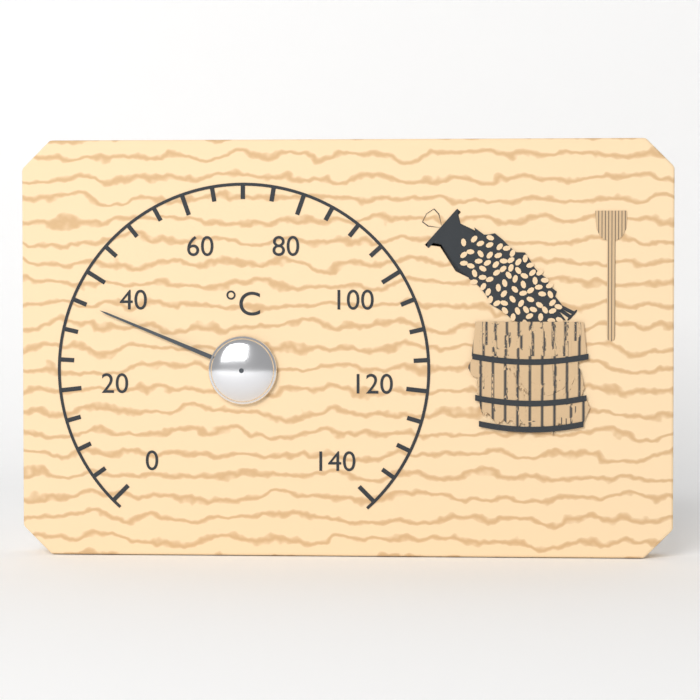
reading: 35 °C
